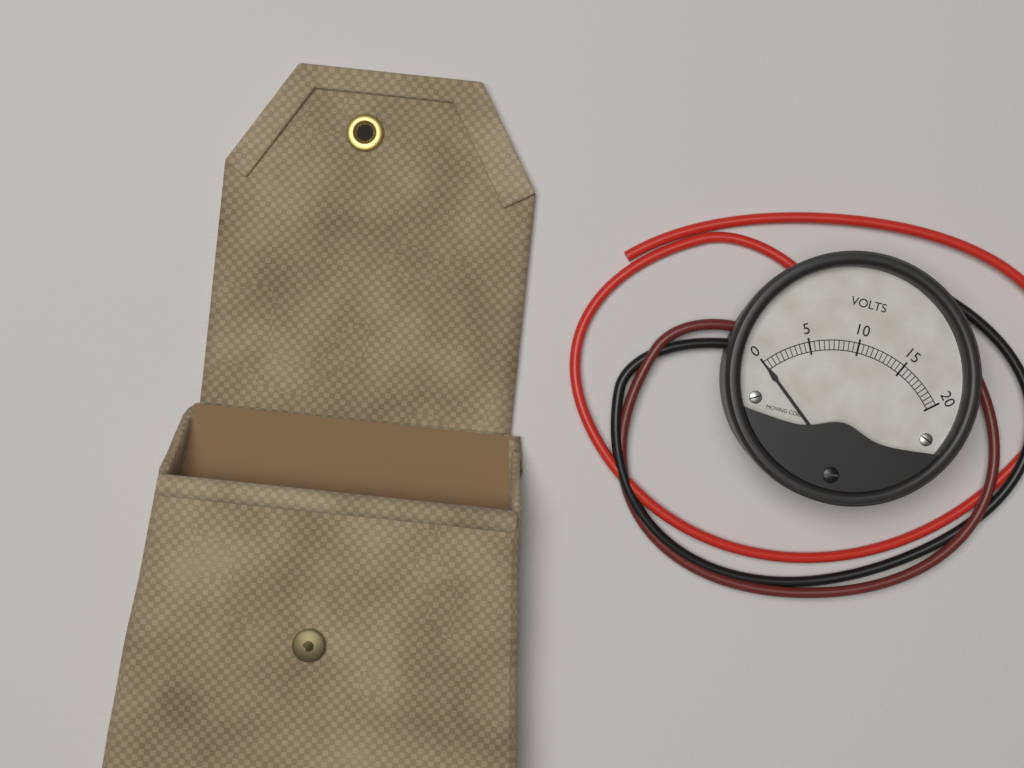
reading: 0.0 V
